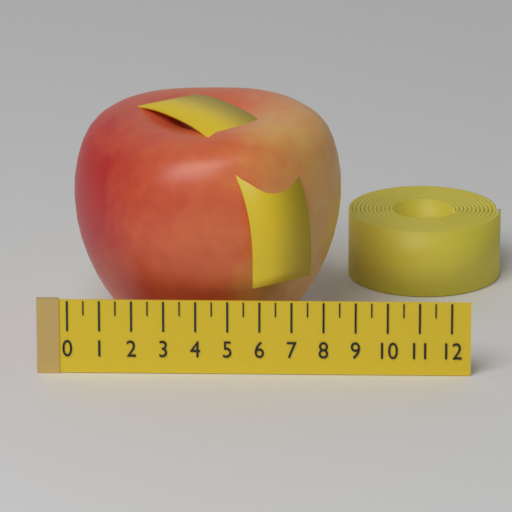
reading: 8.5 (no unit)
